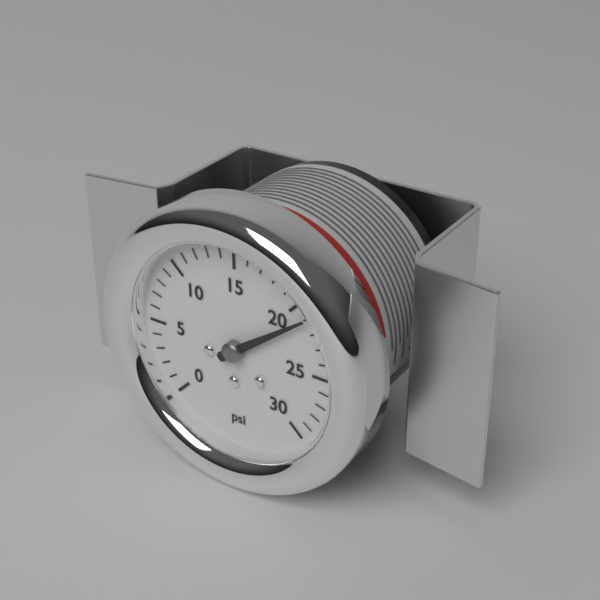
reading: 21 psi
